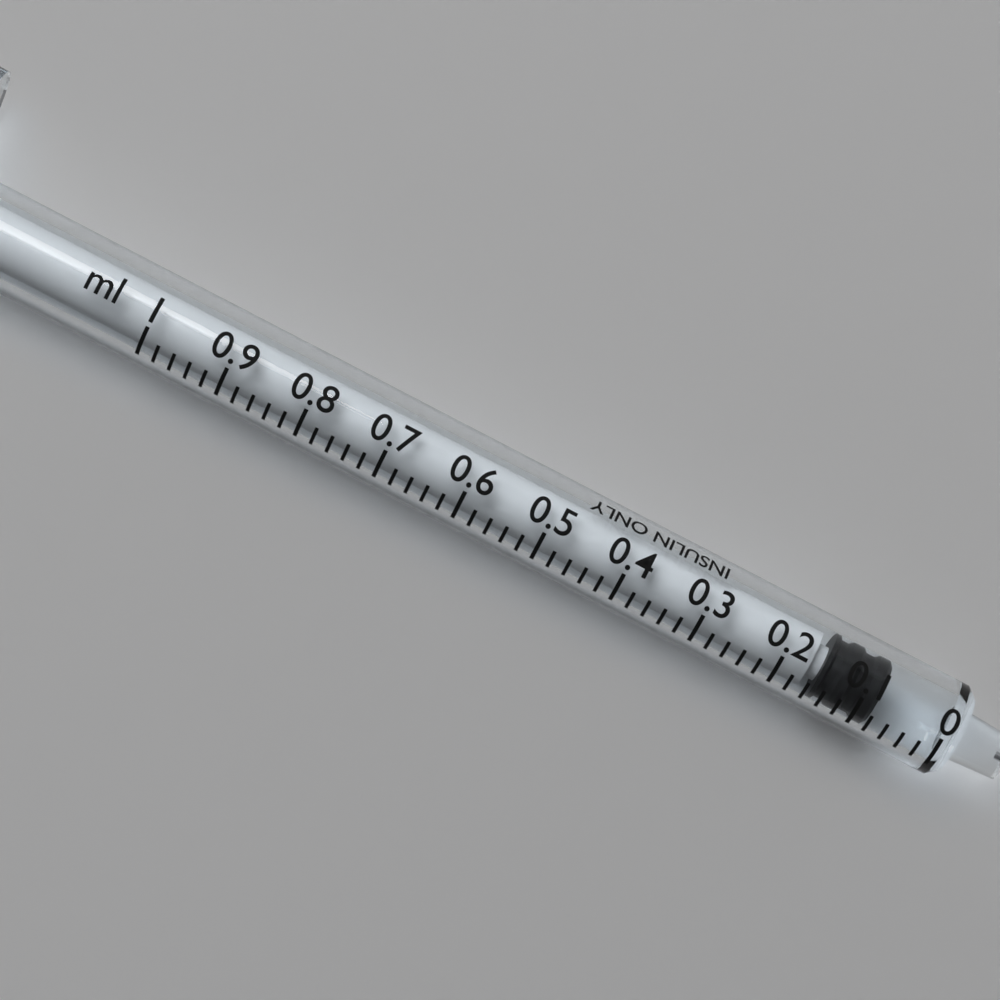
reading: 0.08 ml
